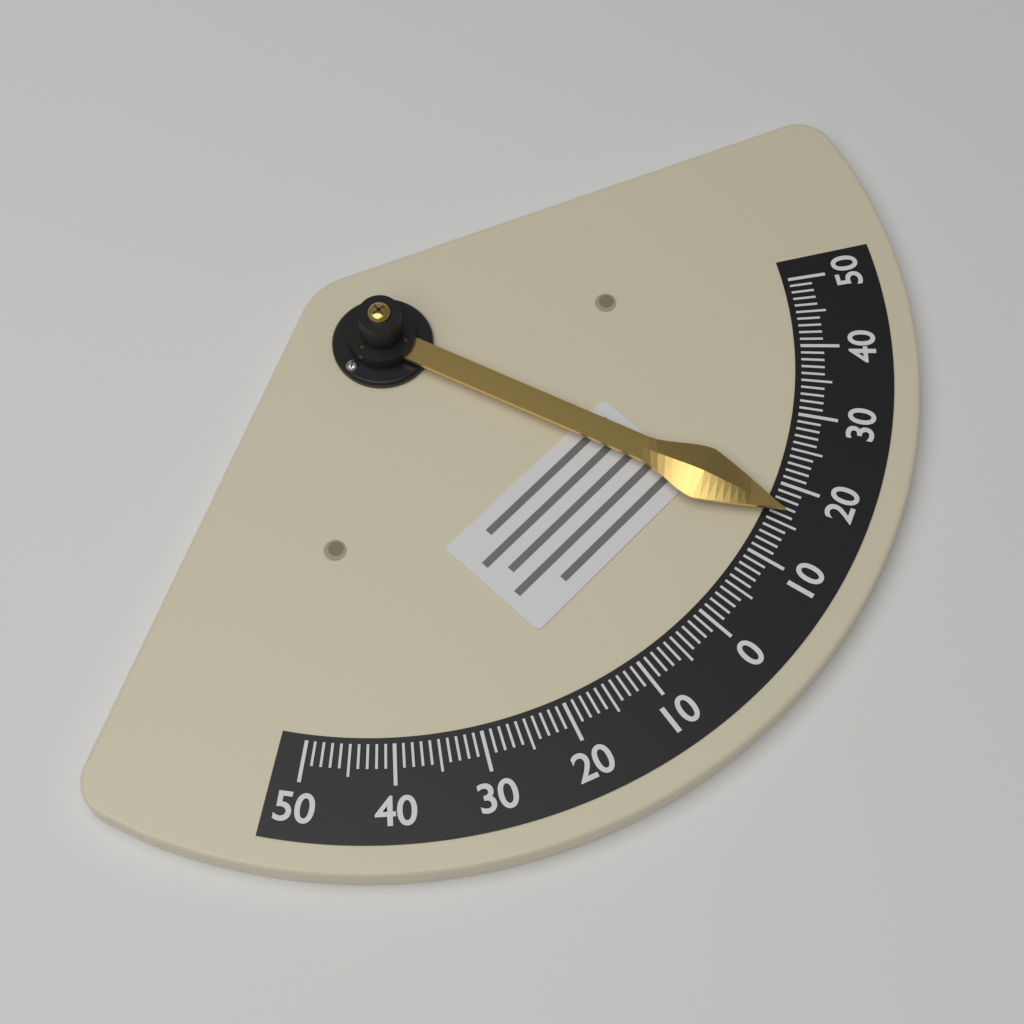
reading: 16 (no unit)
